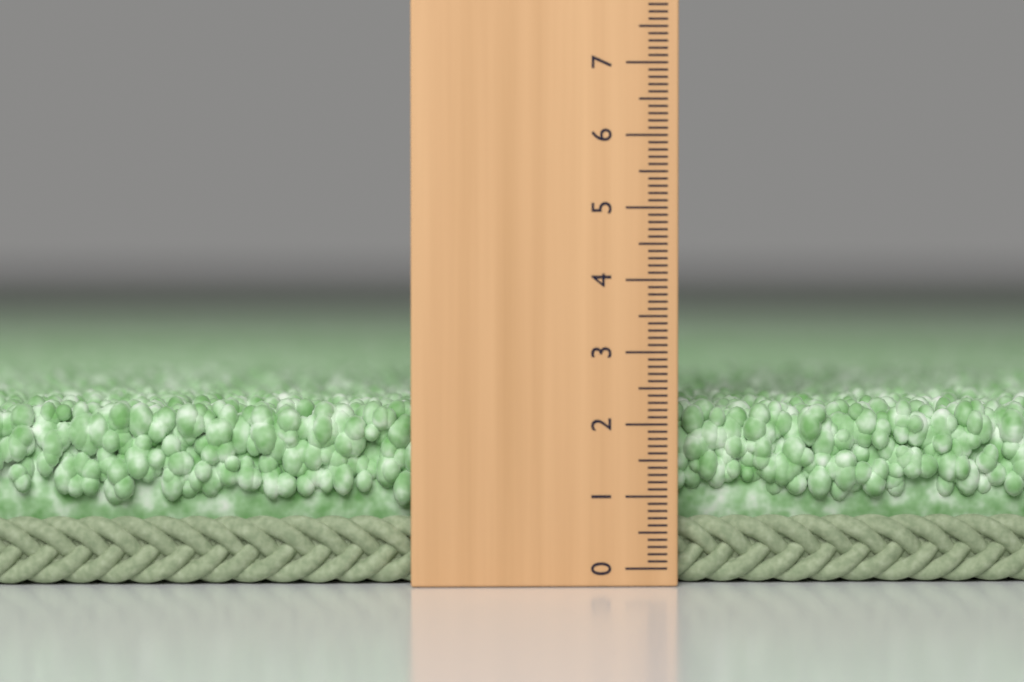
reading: 2.3 (no unit)
